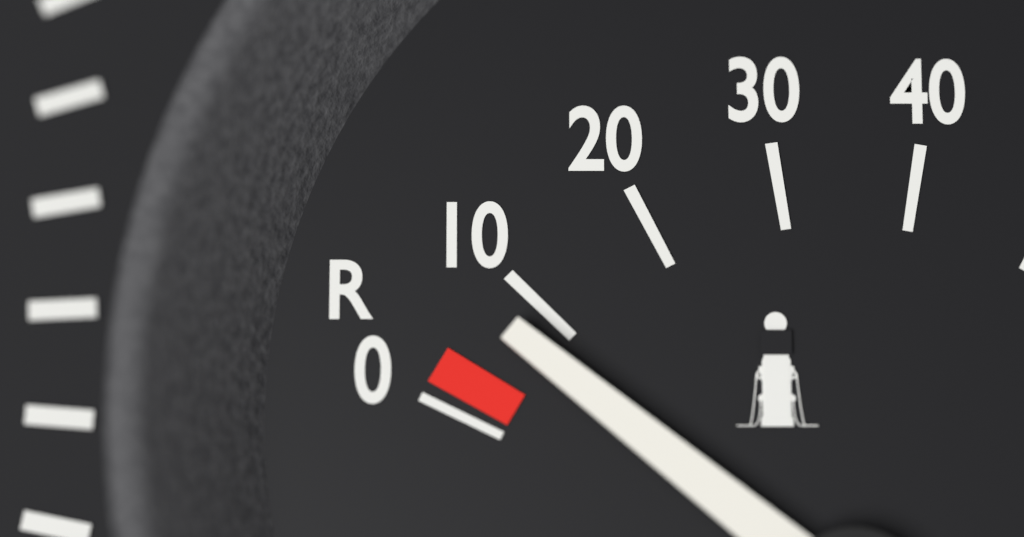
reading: 7 (no unit)
